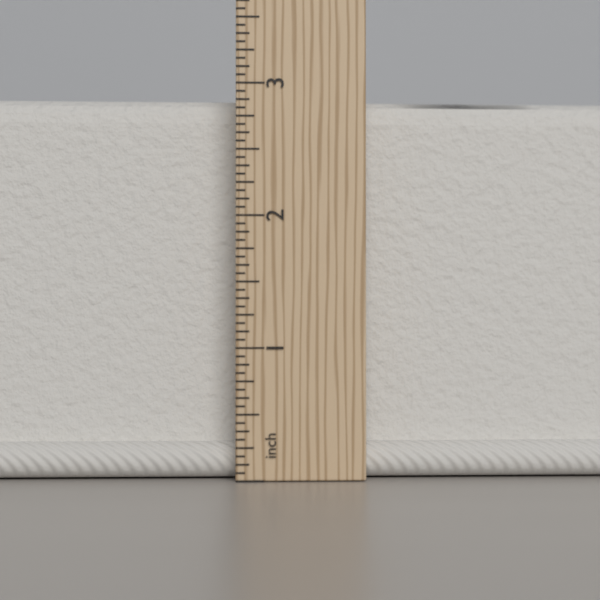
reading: 2.9375 in
